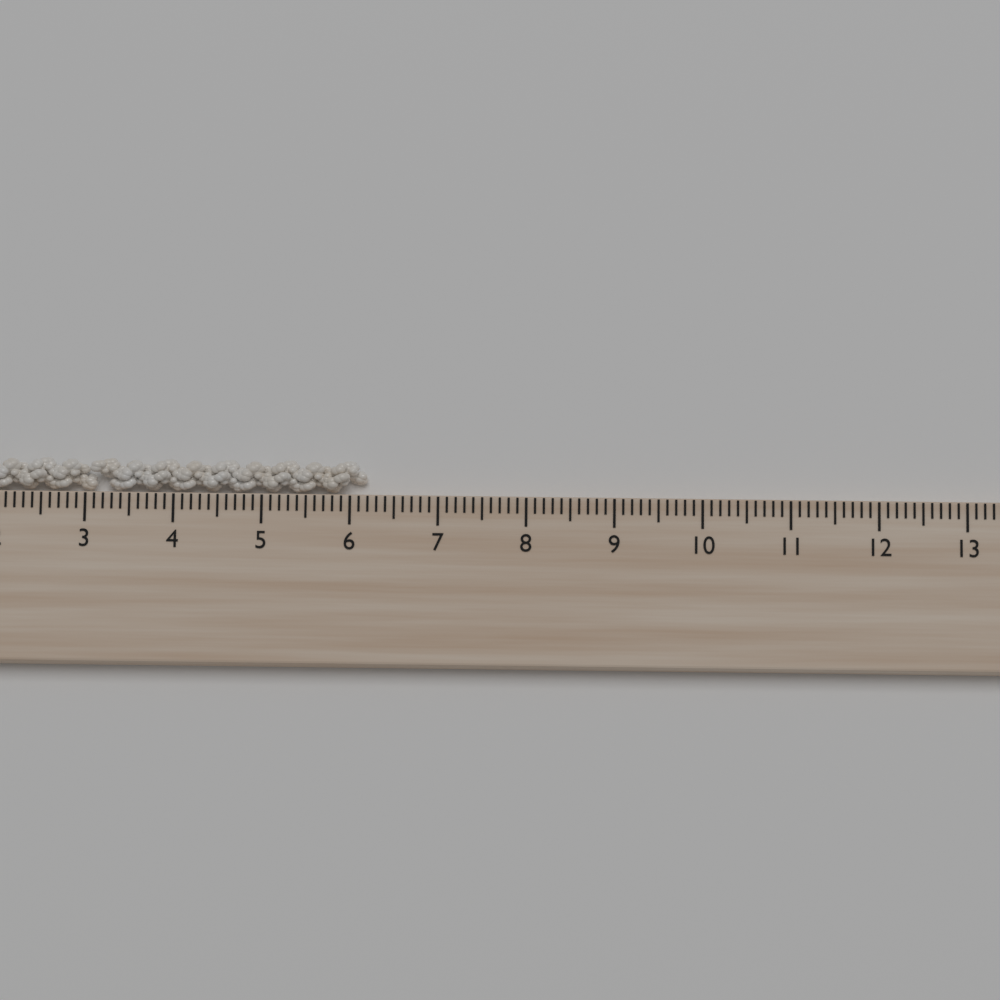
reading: 6.2 cm
